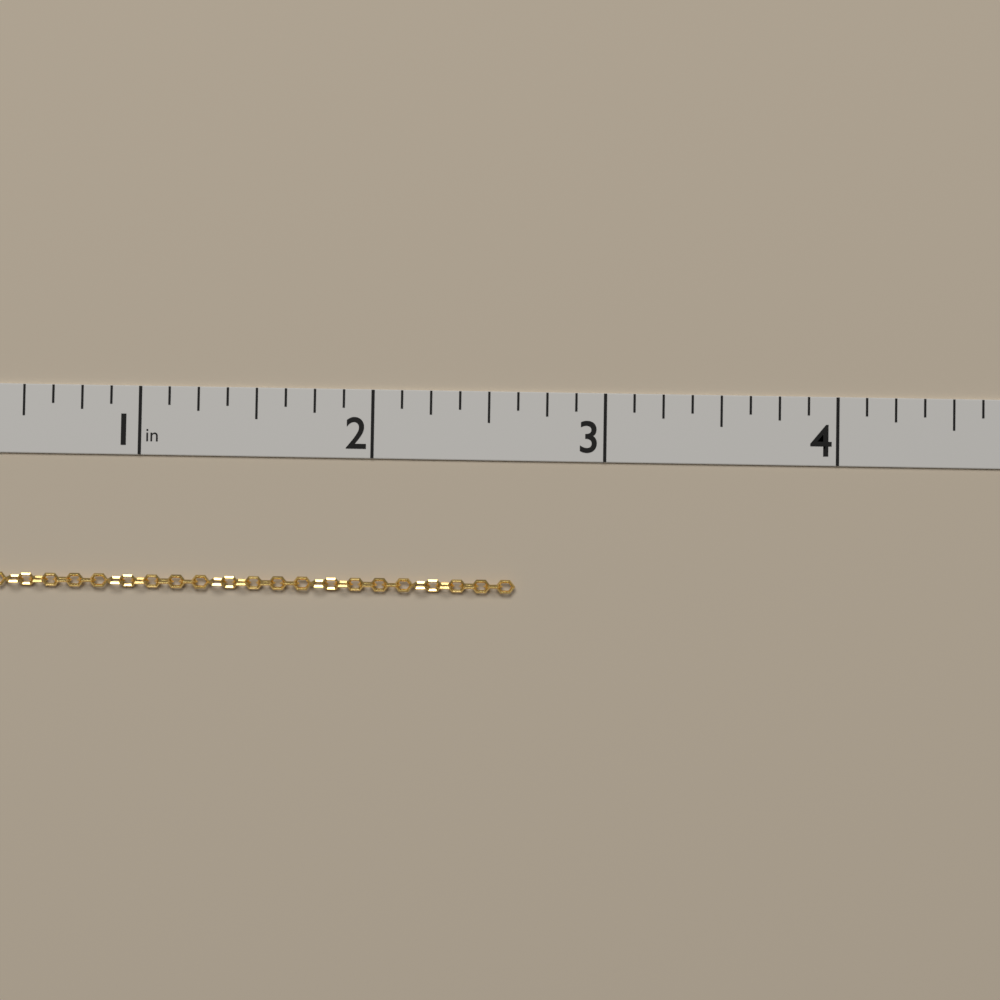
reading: 2.625 in
